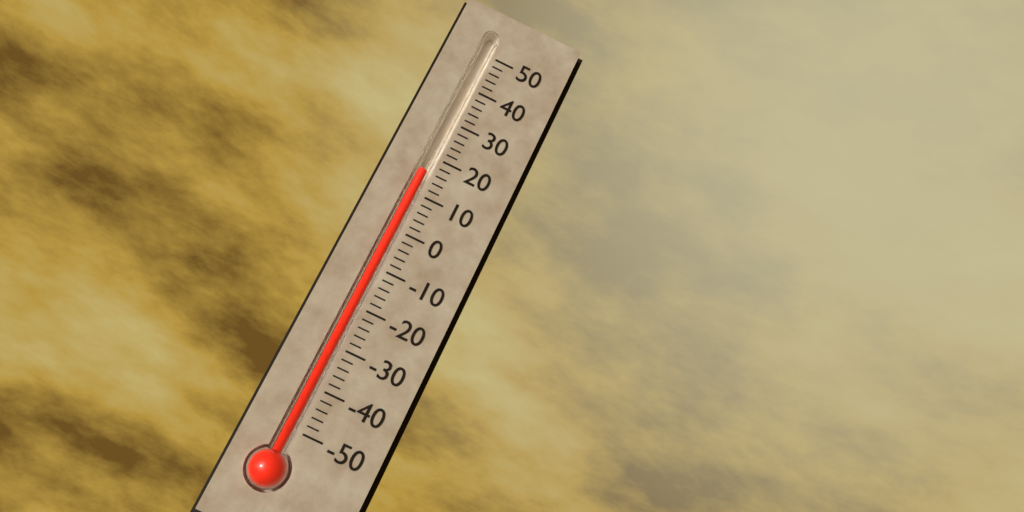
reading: 16 (no unit)
